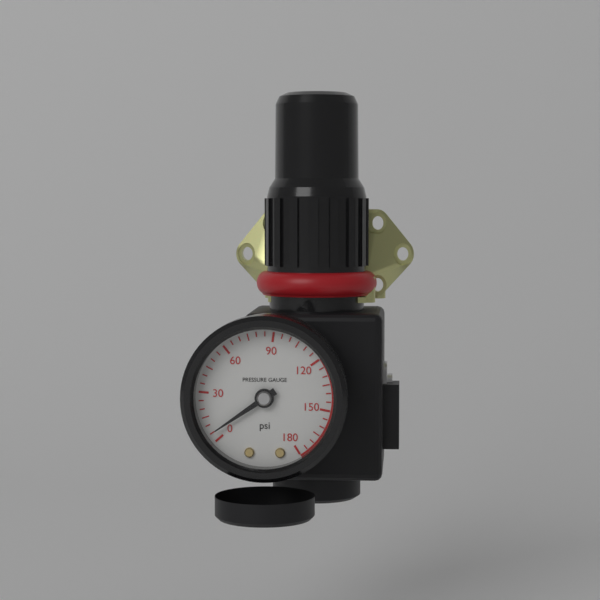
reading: 5 psi
